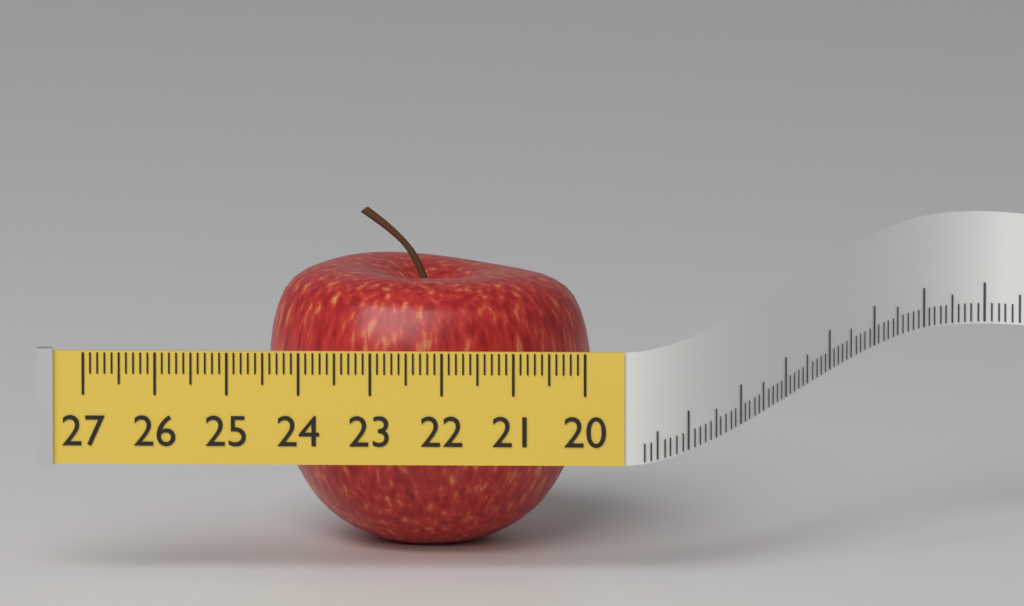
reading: 24.5 (no unit)
